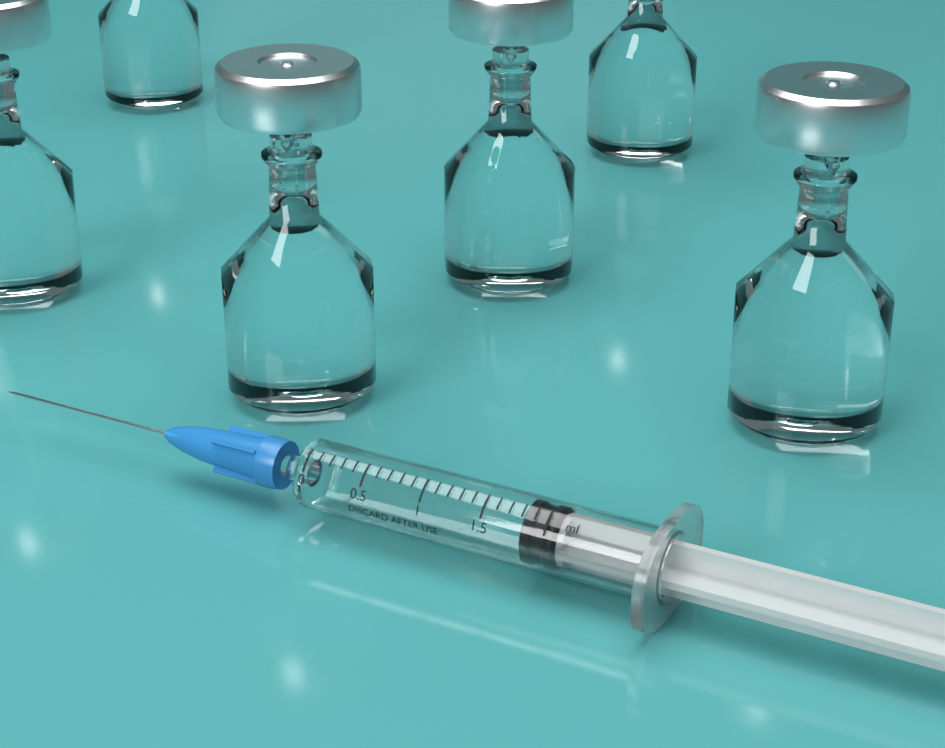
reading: 1.8 ml
